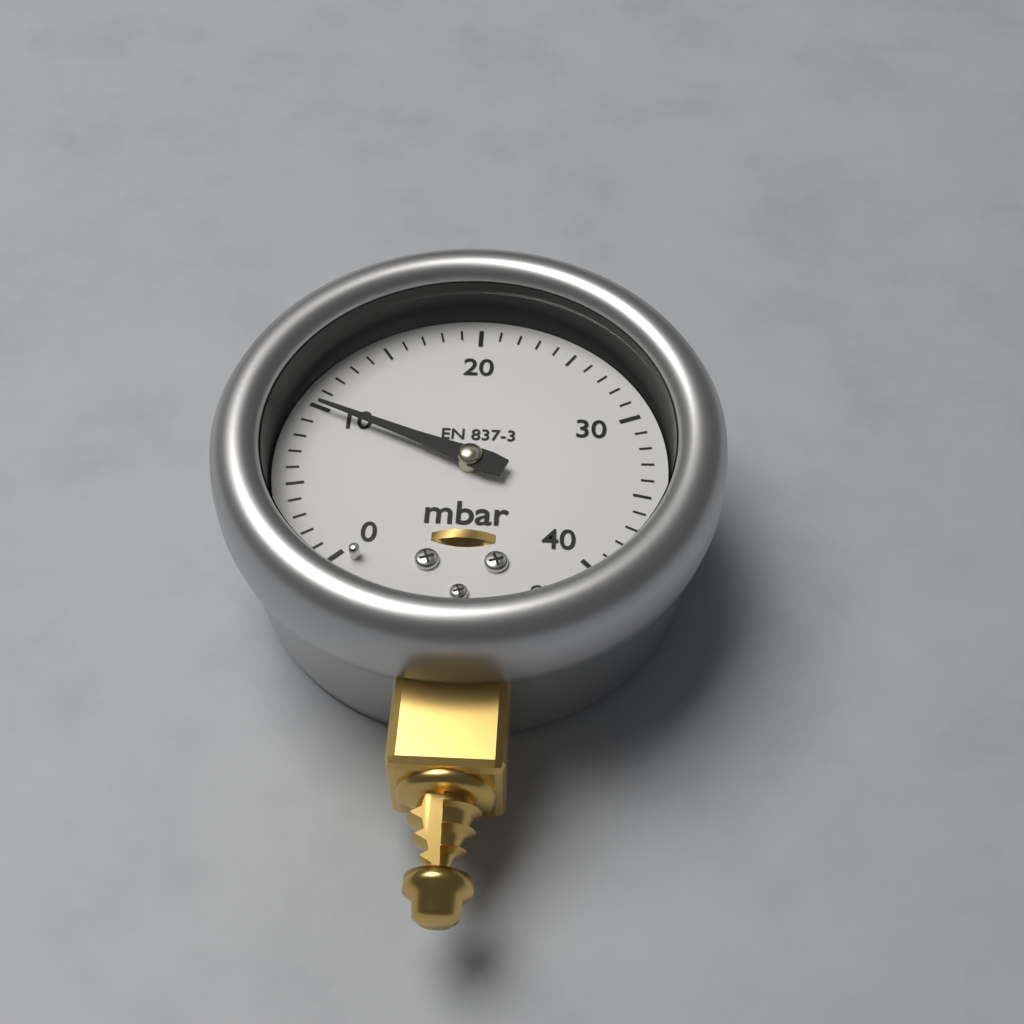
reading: 10 mbar
